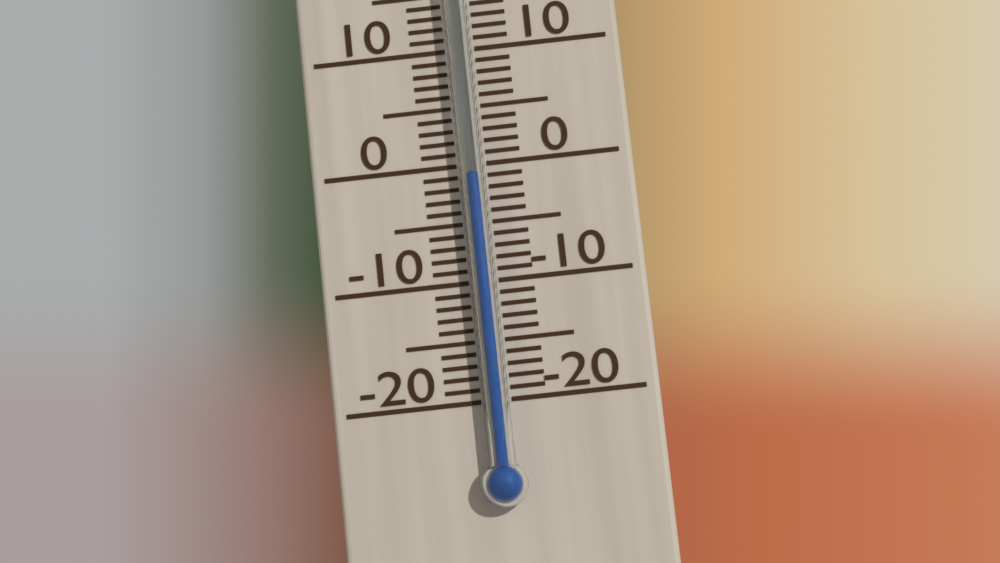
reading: -1 °C
